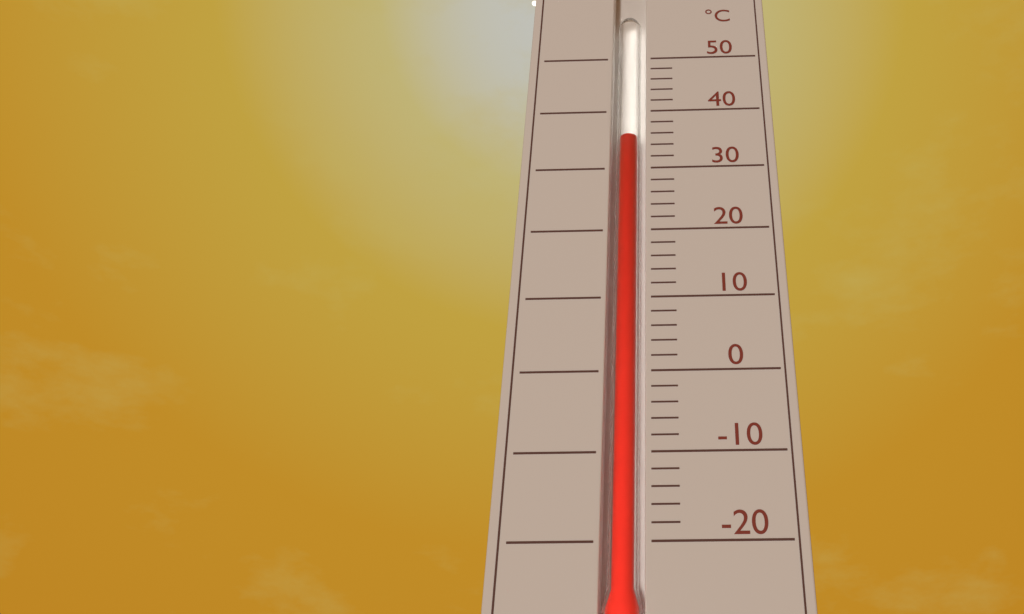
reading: 36 °C
